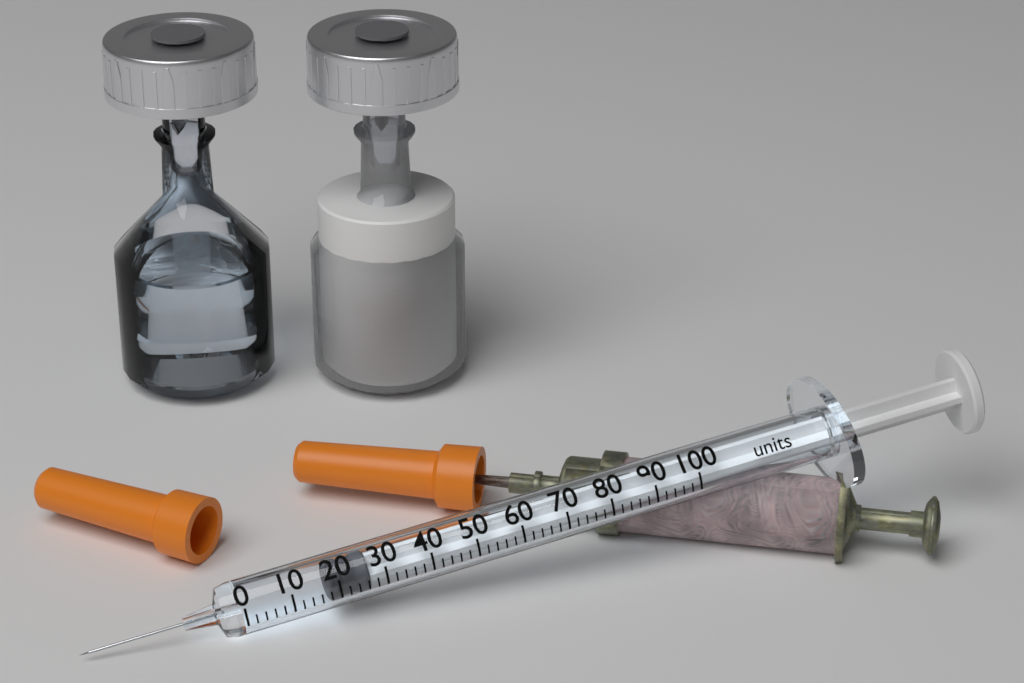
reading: 18 units
